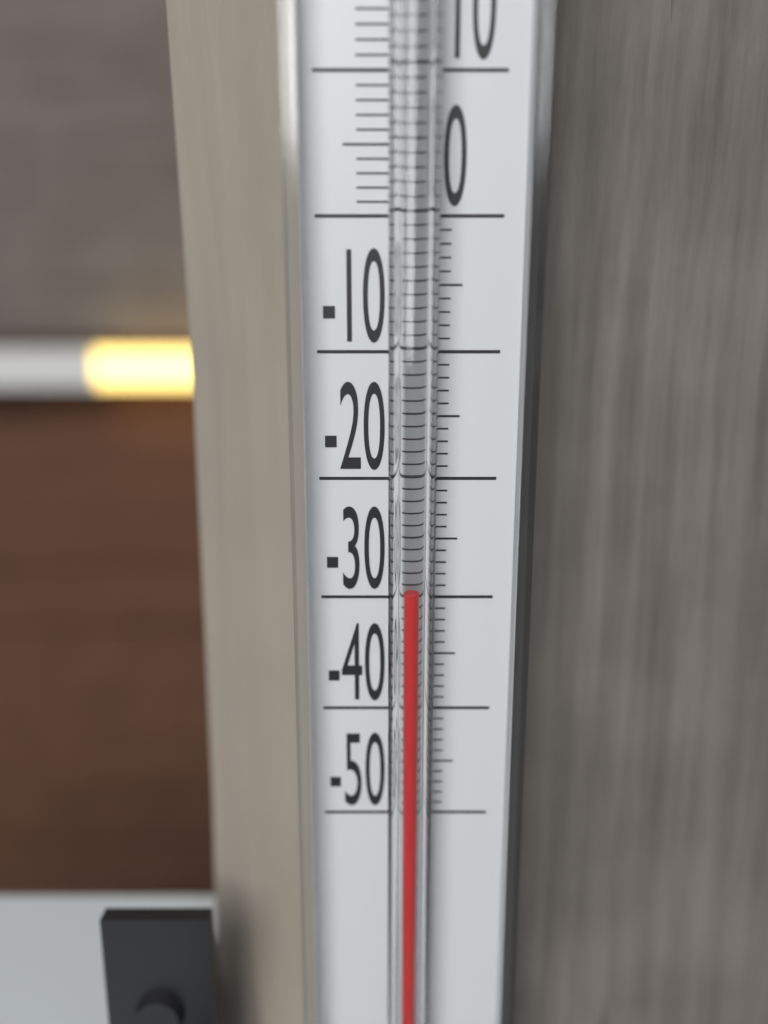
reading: -29 °C
